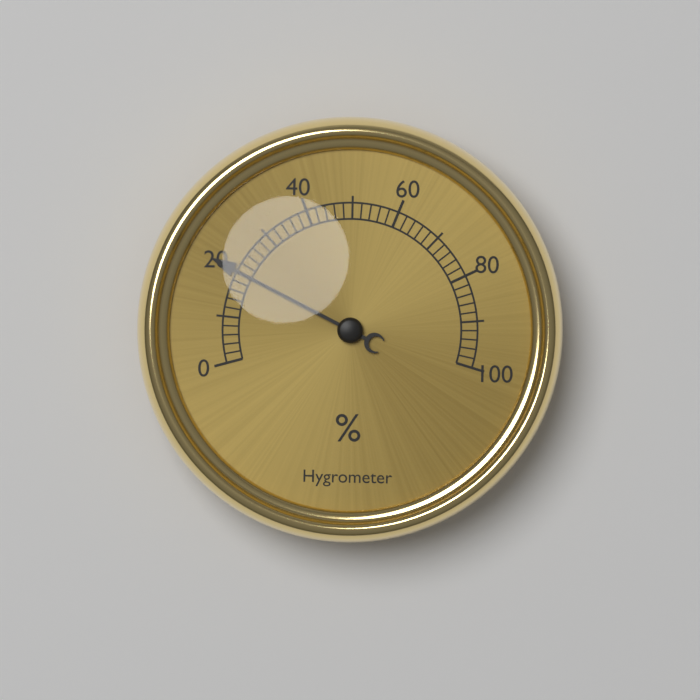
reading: 20 %
